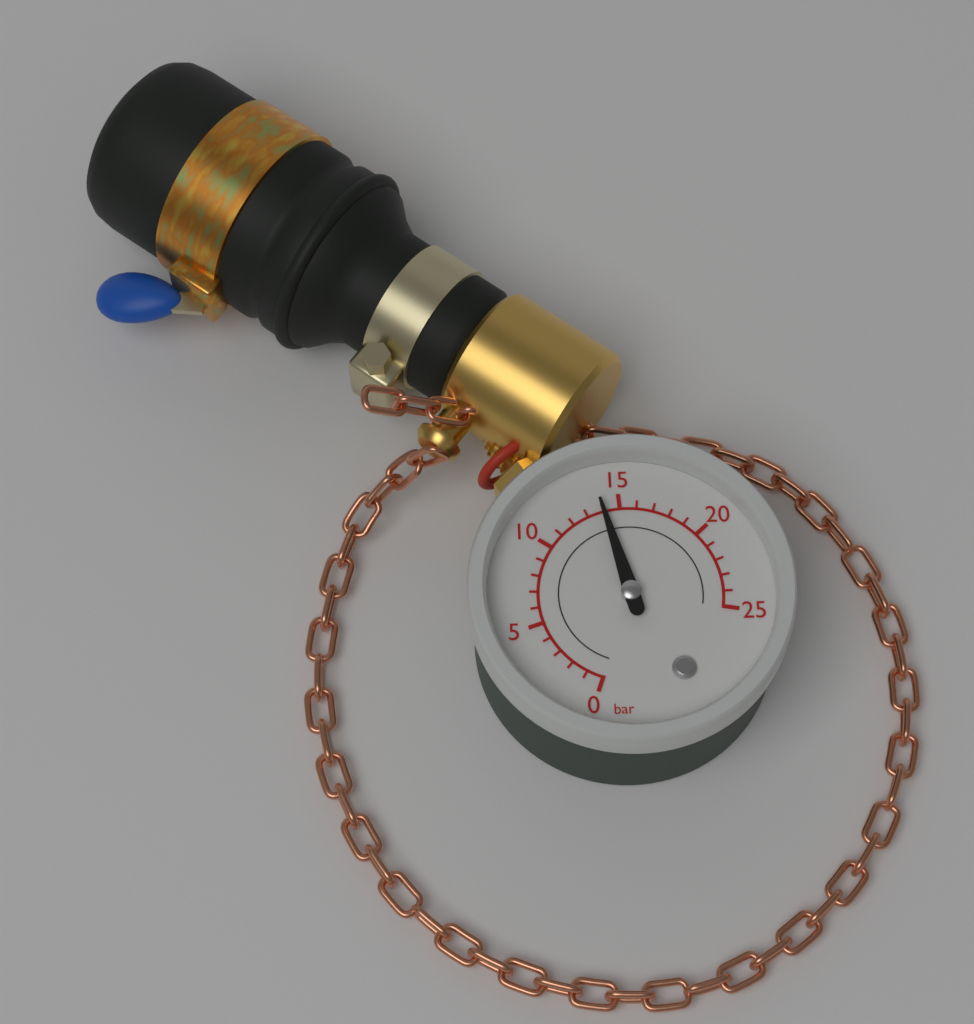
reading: 14 bar
